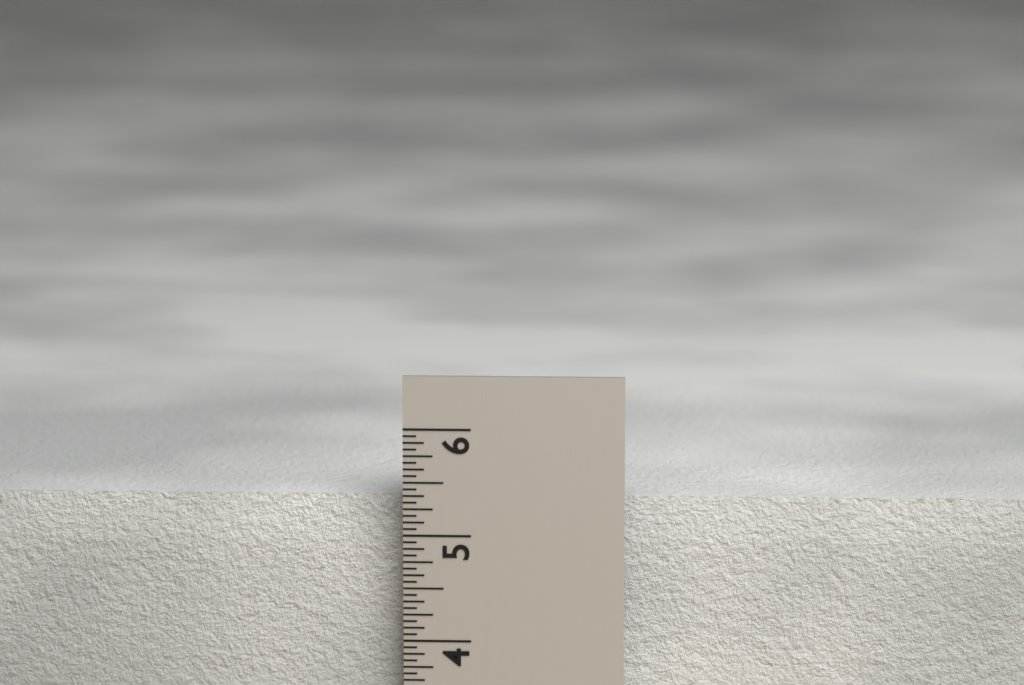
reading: 5.3125 in
